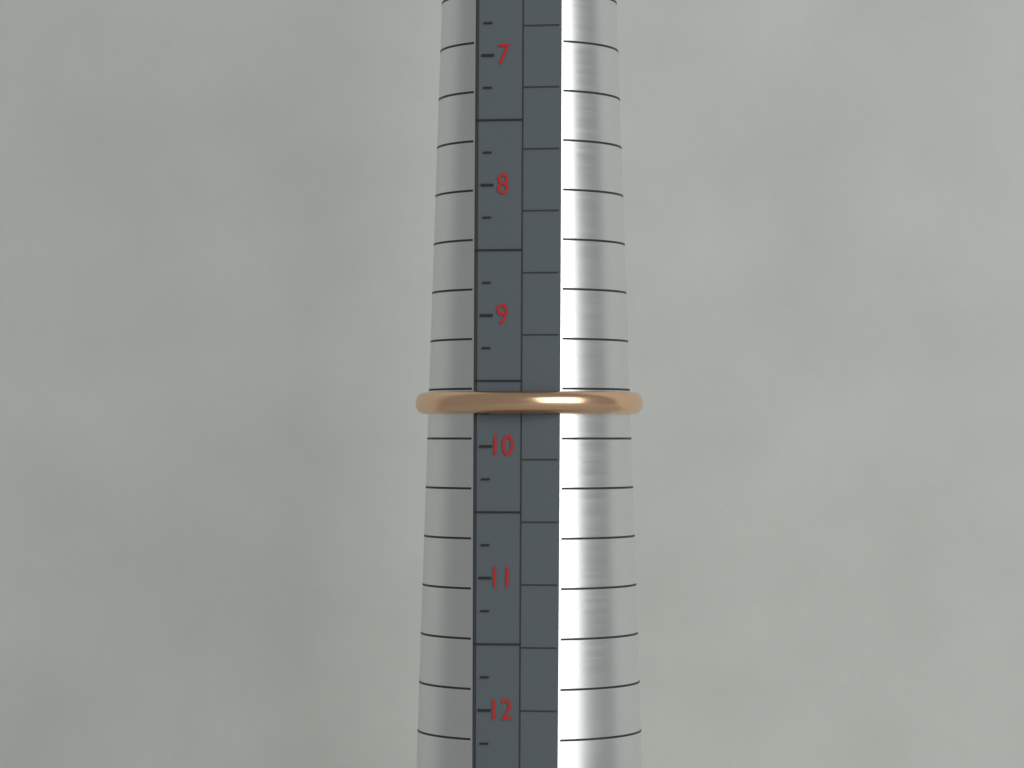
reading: 9.75 (no unit)
